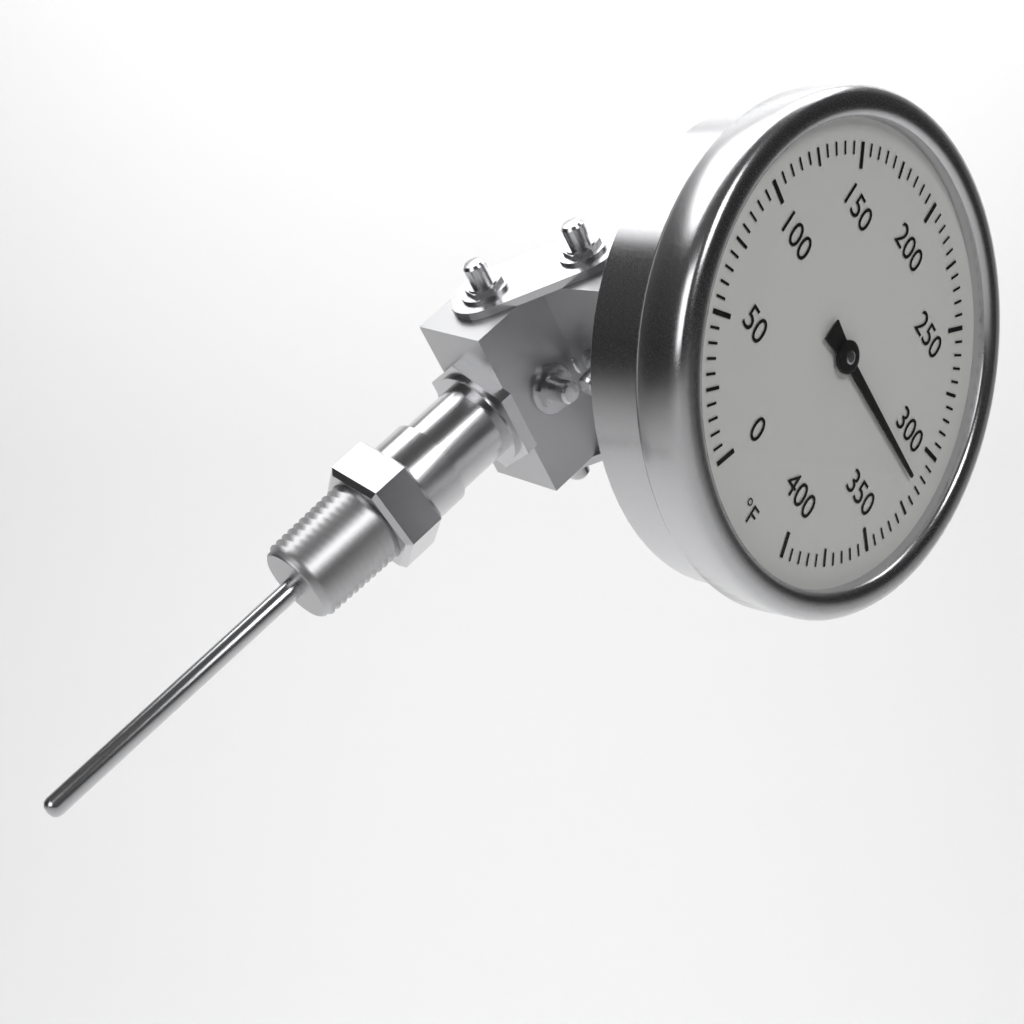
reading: 315 °F
